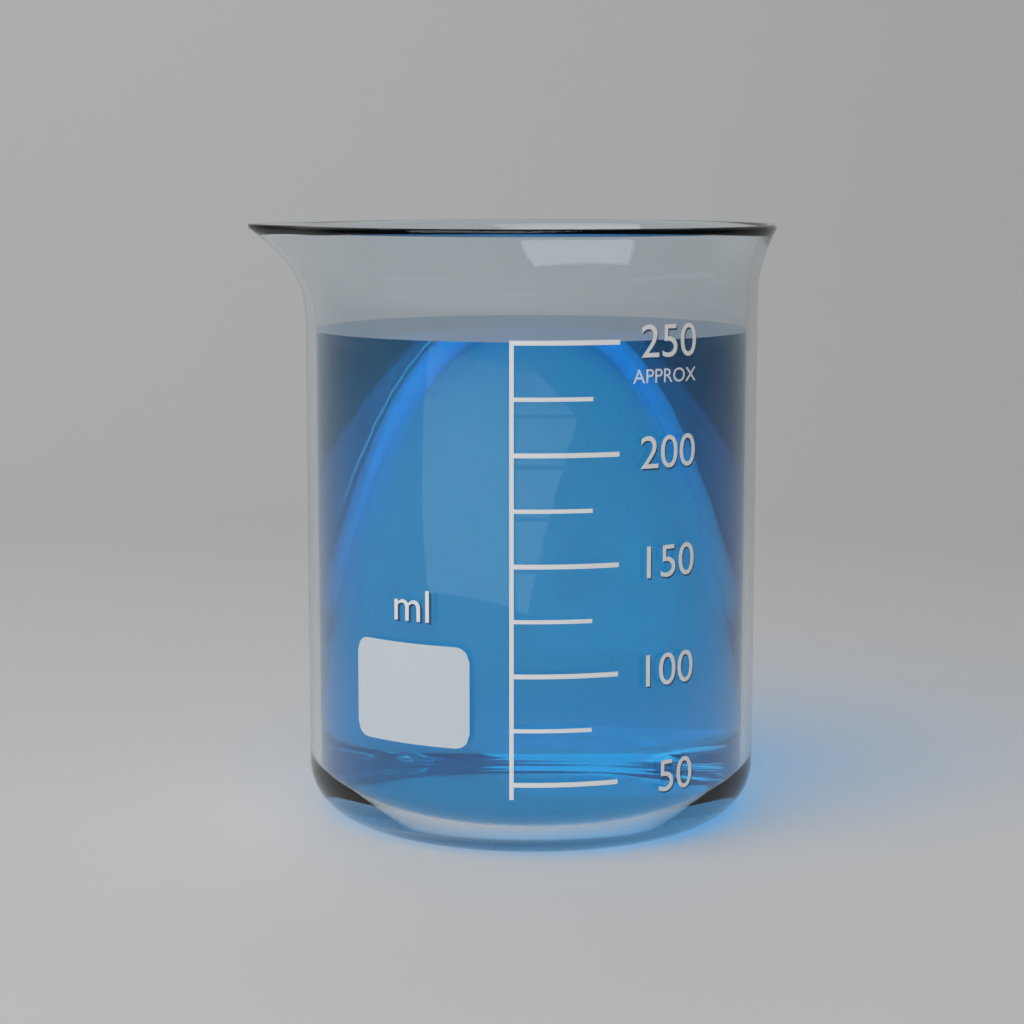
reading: 250 ml
